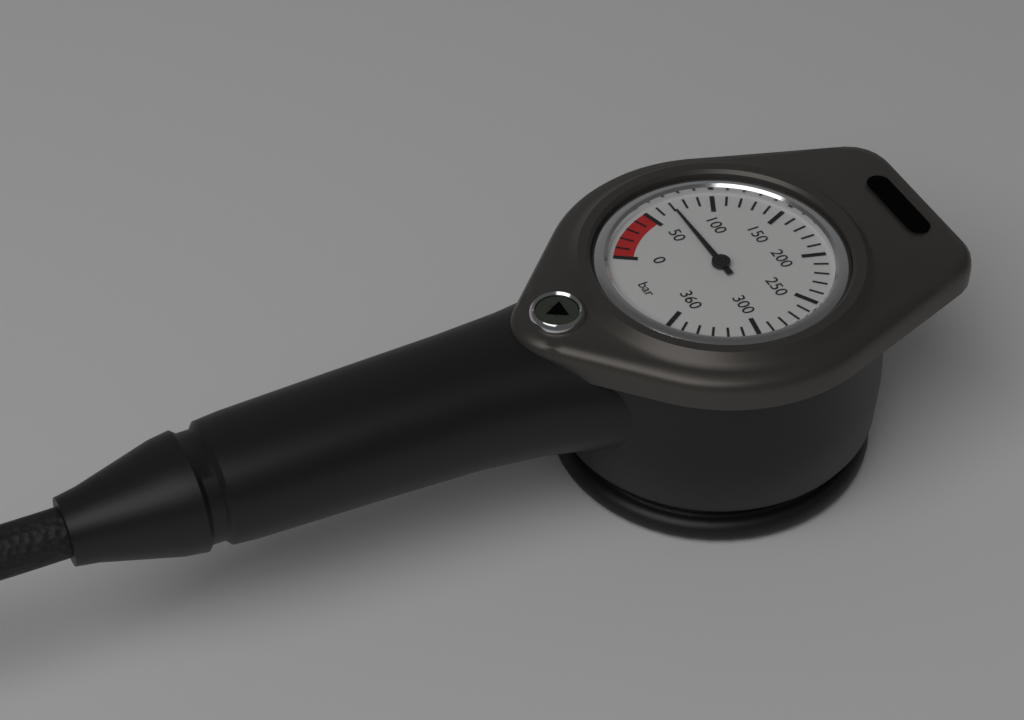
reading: 70 bar
